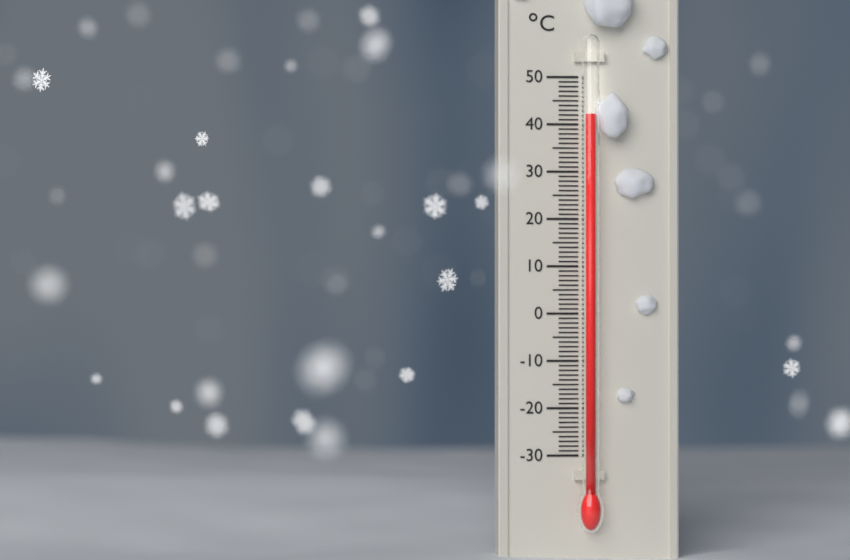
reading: 42 °C
